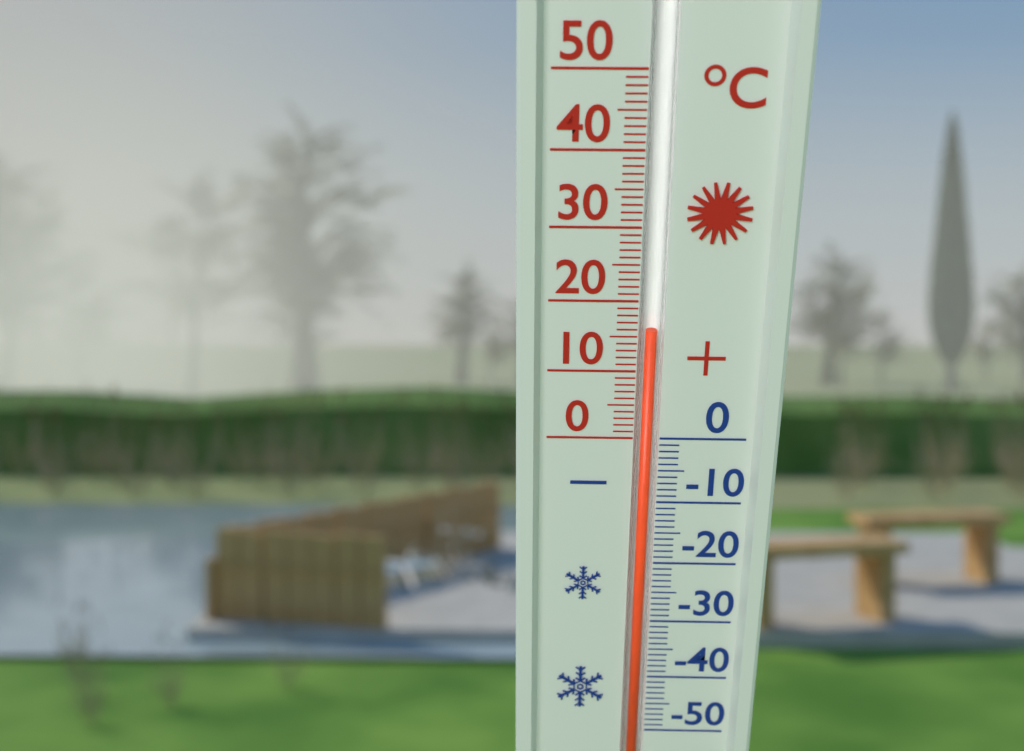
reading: 16 °C
